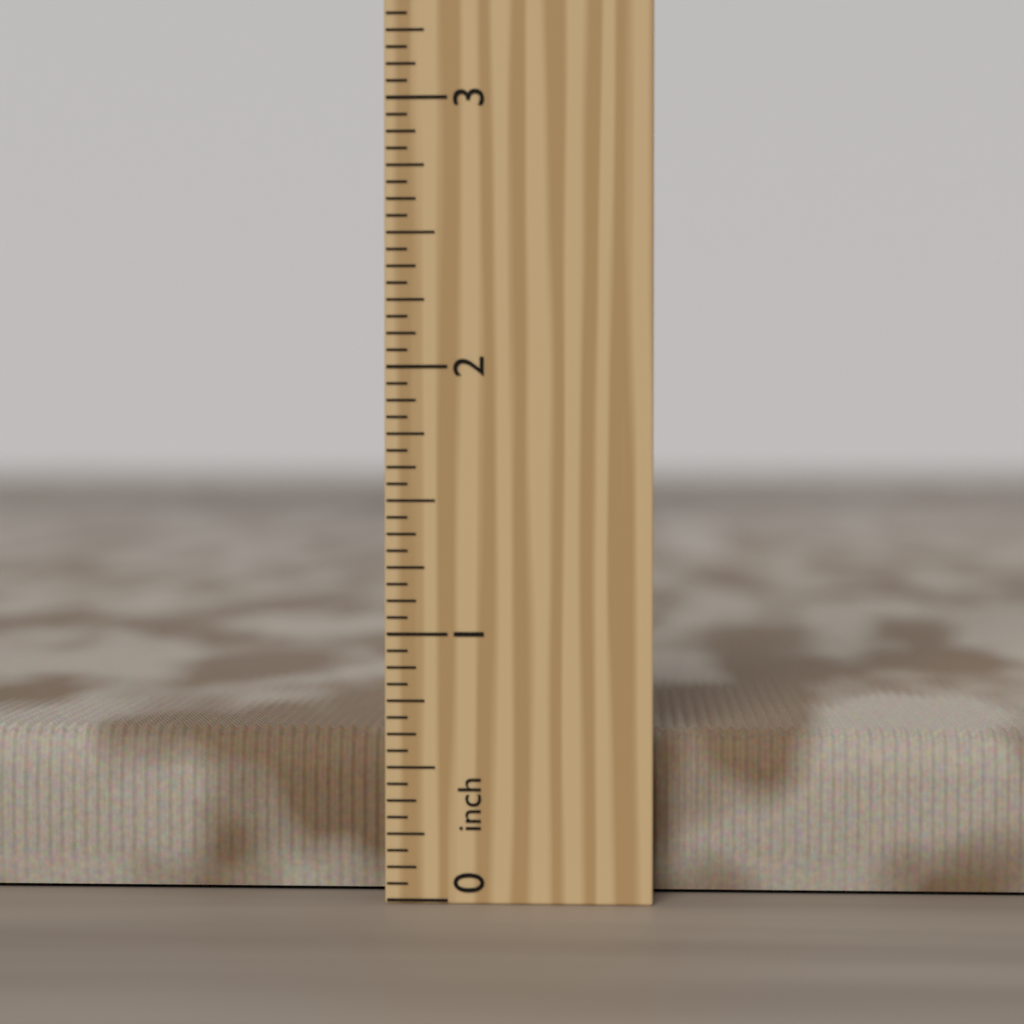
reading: 0.6250 inch
